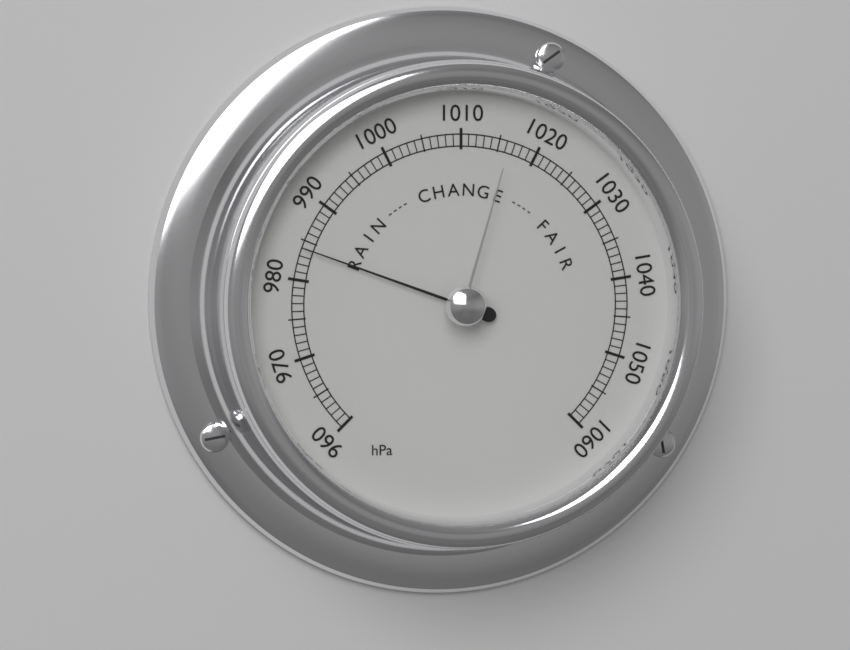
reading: 984 hPa
